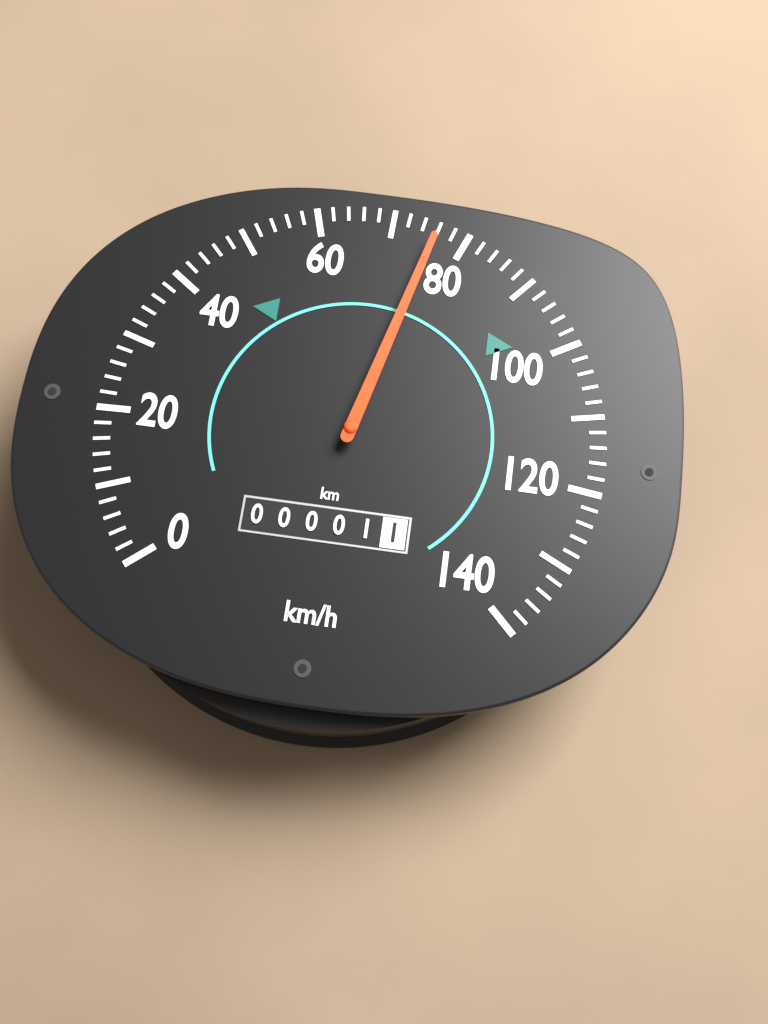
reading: 76 km/h
